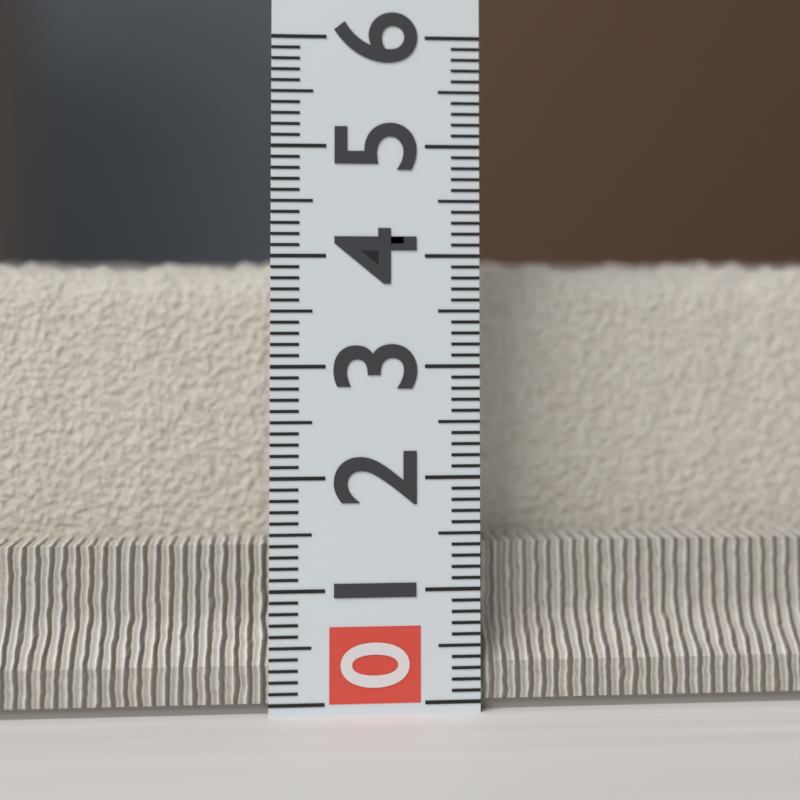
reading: 4.0 (no unit)
